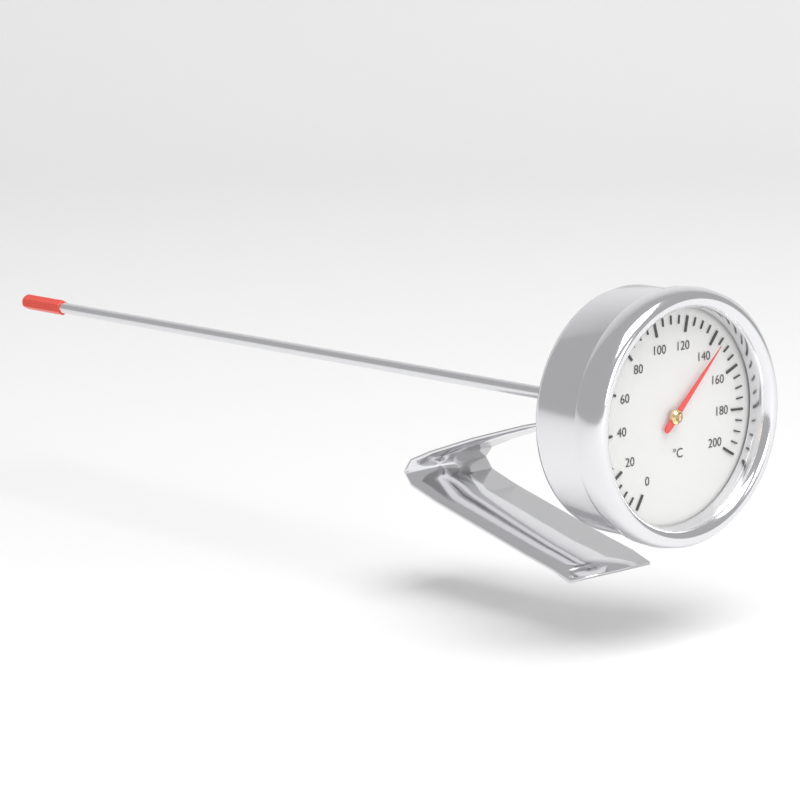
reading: 145 °C
